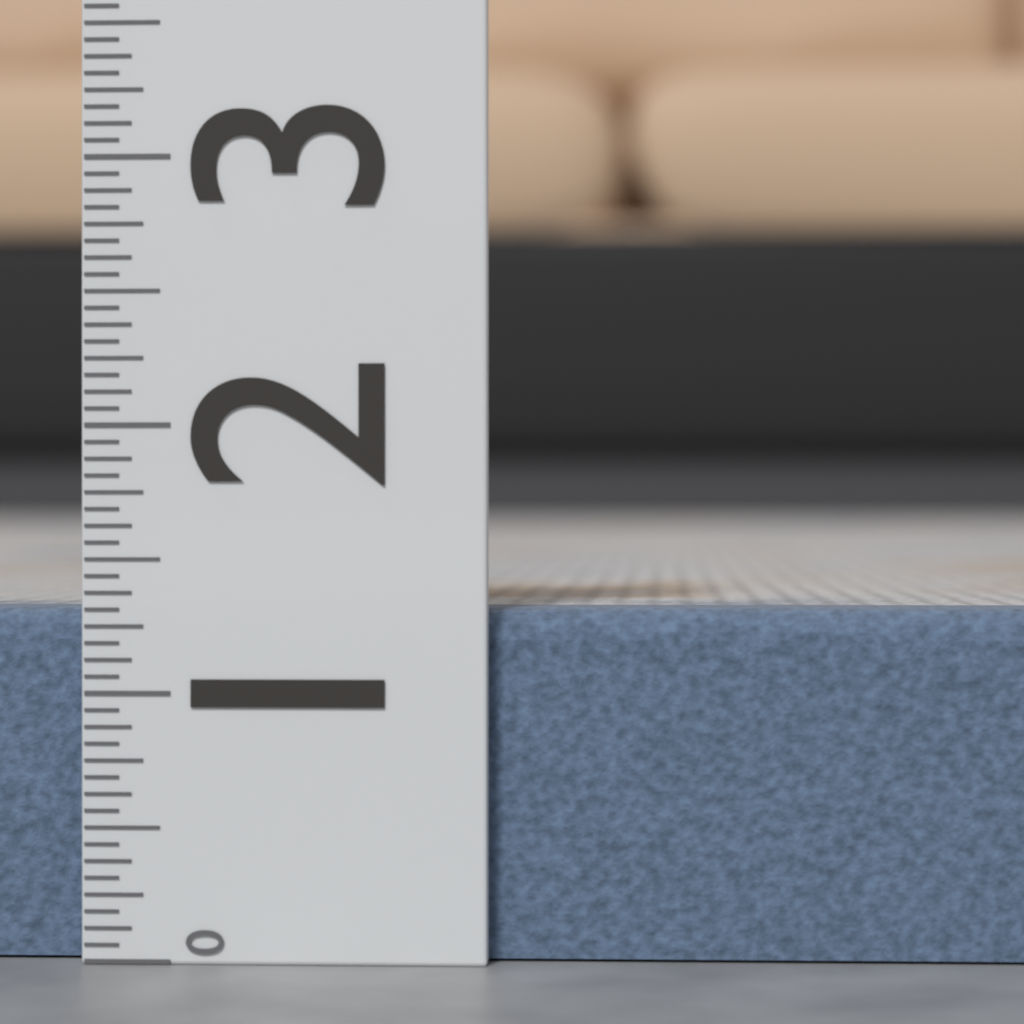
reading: 1.3125 (no unit)
